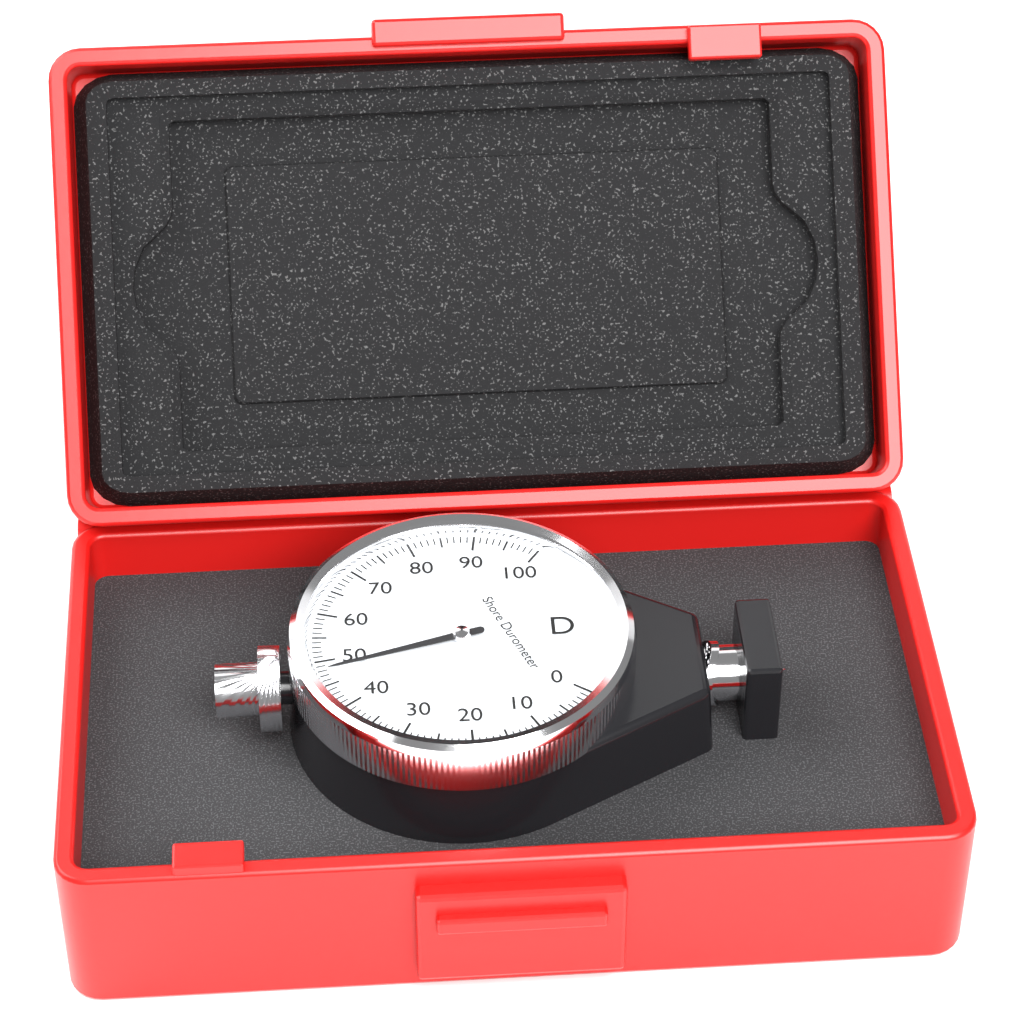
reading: 48 Shore D
